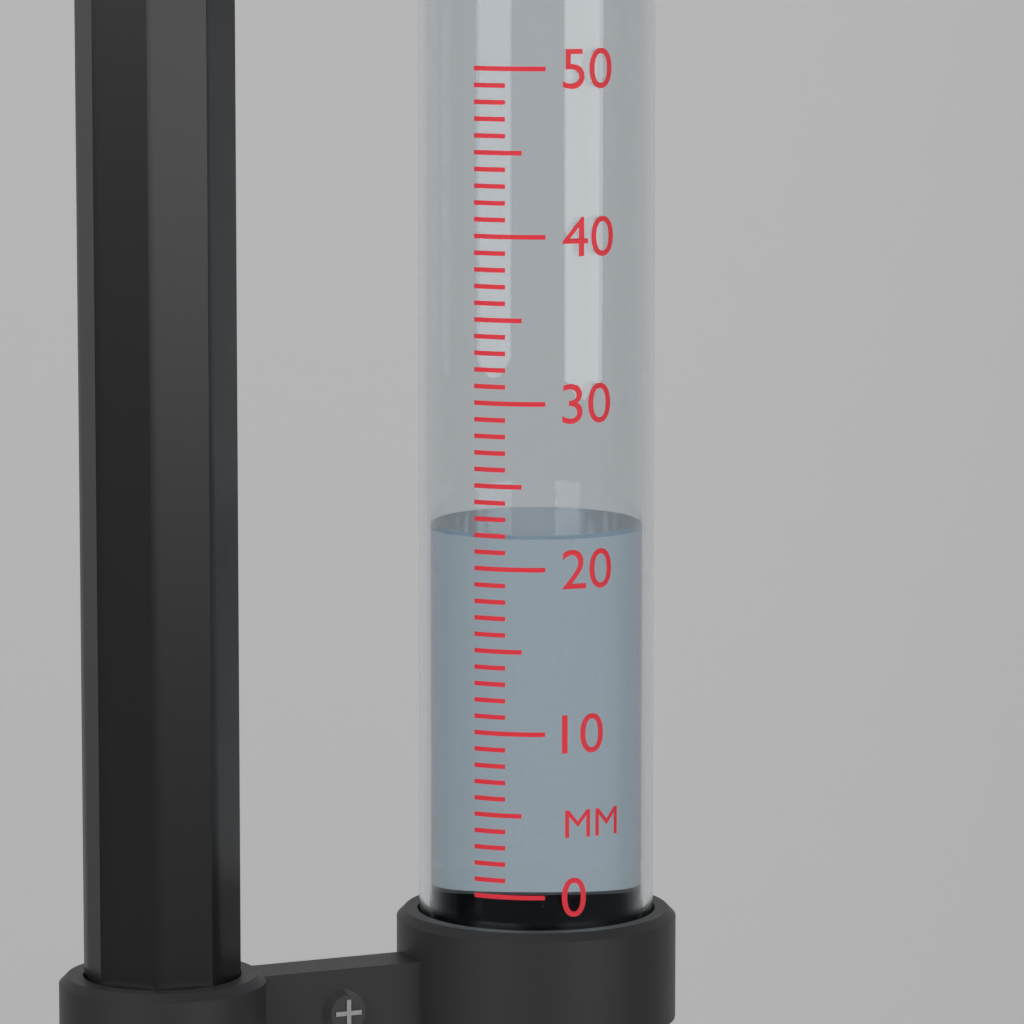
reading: 22 mm
